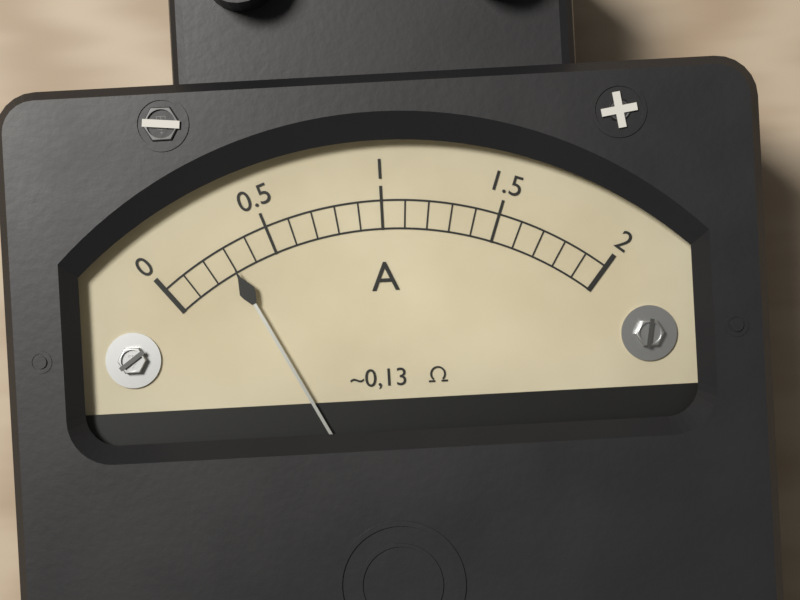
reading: 0.3 A
